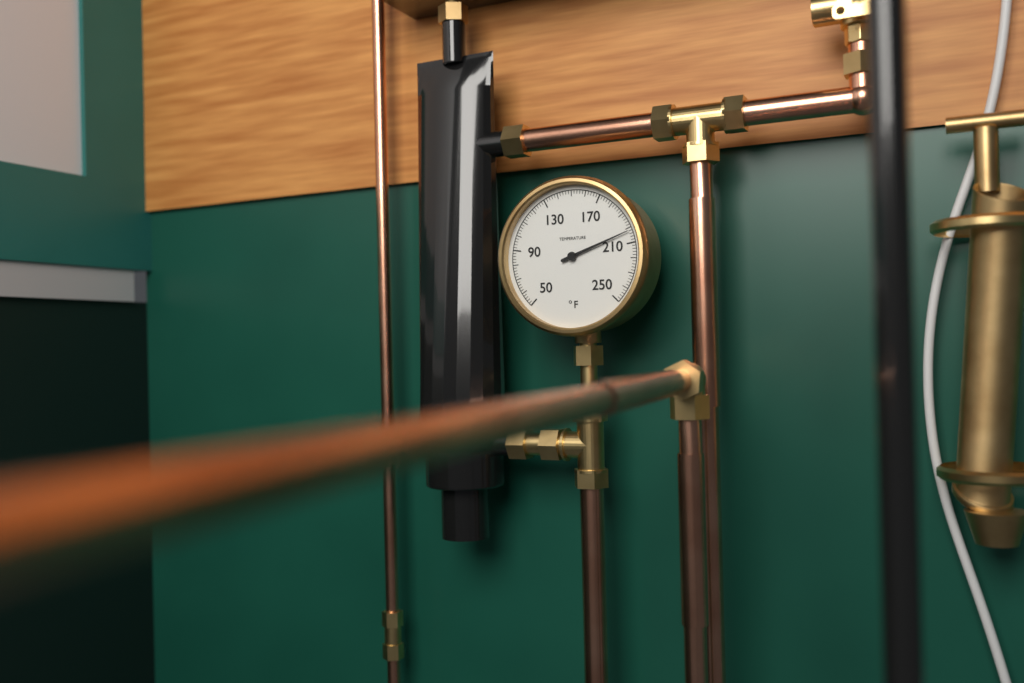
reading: 202 °F
